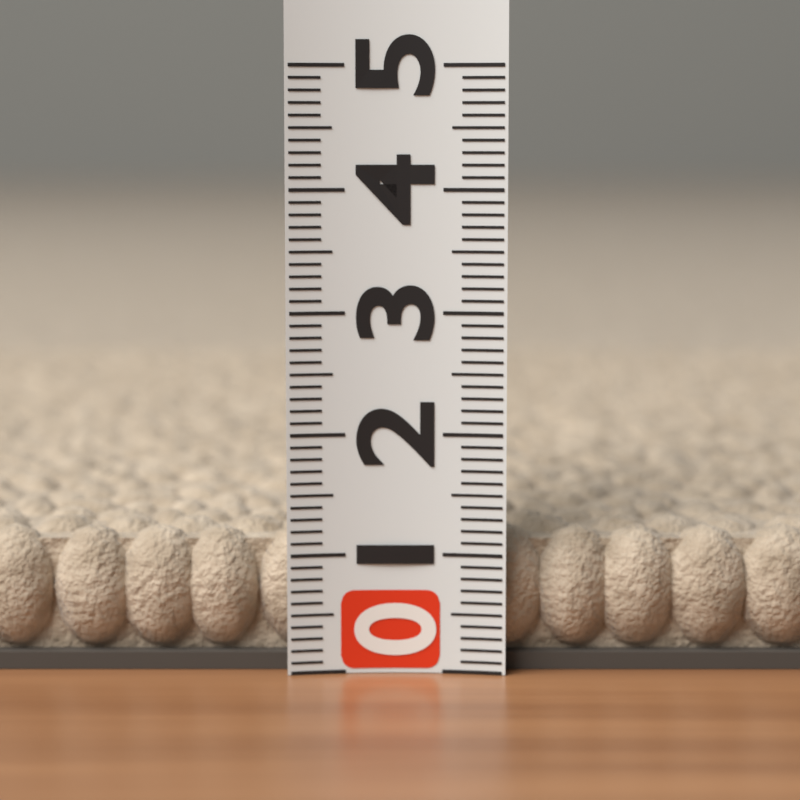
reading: 1.2 (no unit)
